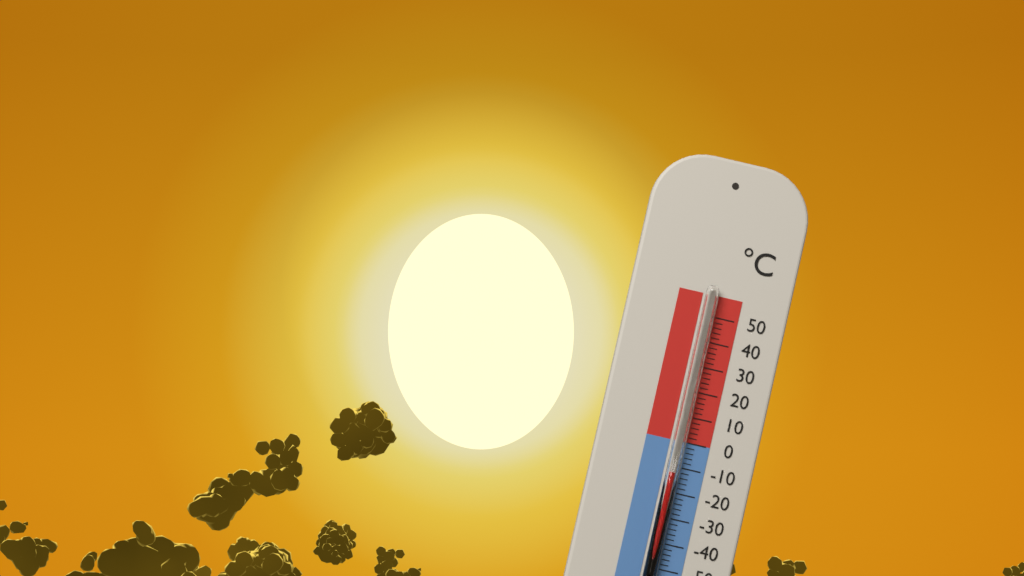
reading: -12 °C
